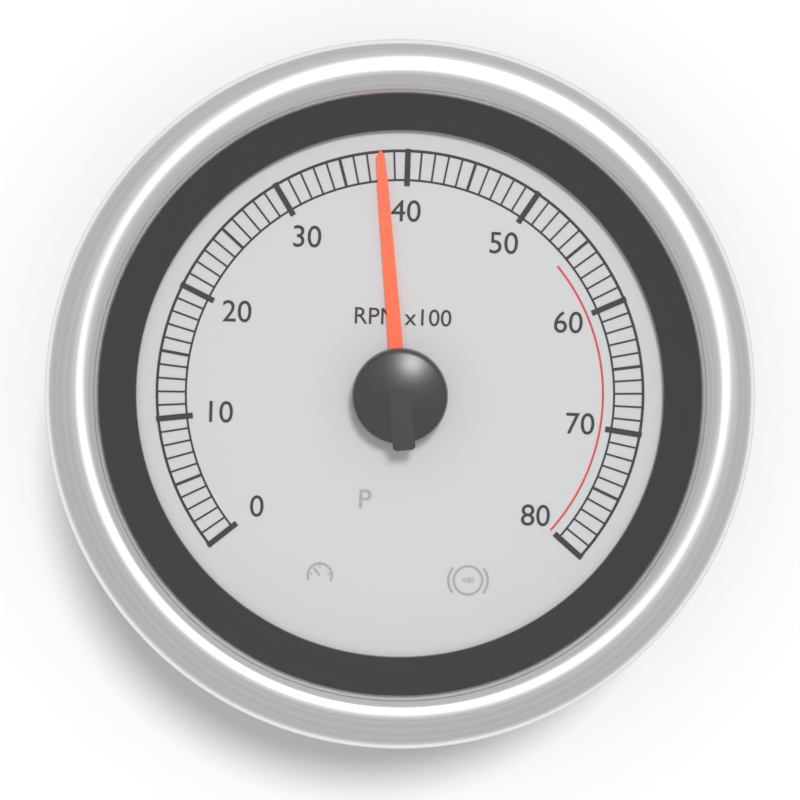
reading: 38 RPM x100
